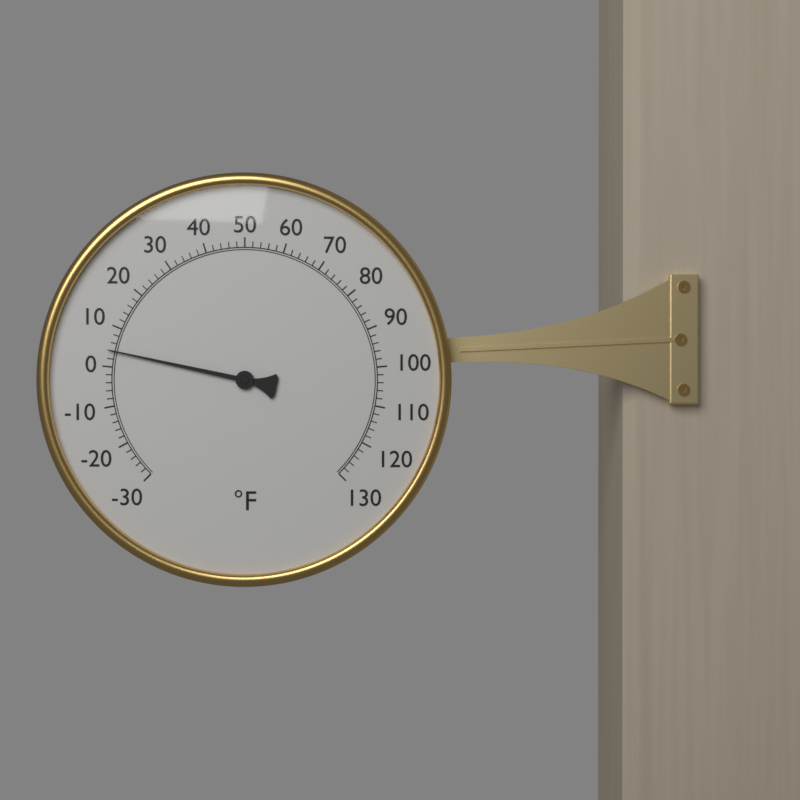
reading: 4 °F
